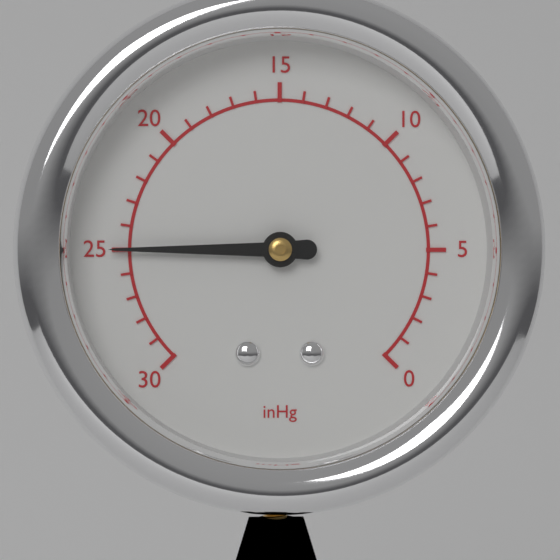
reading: 25 inHg
